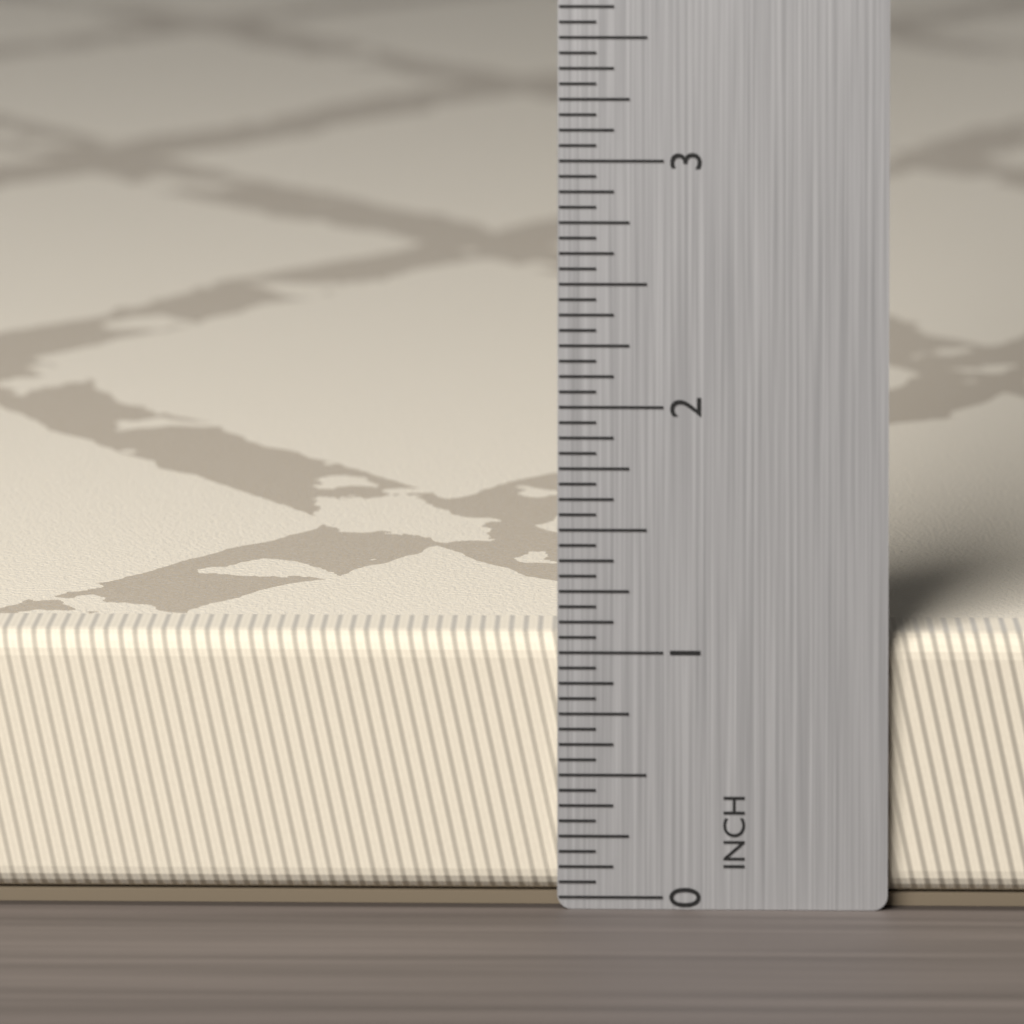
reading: 1.0625 in
